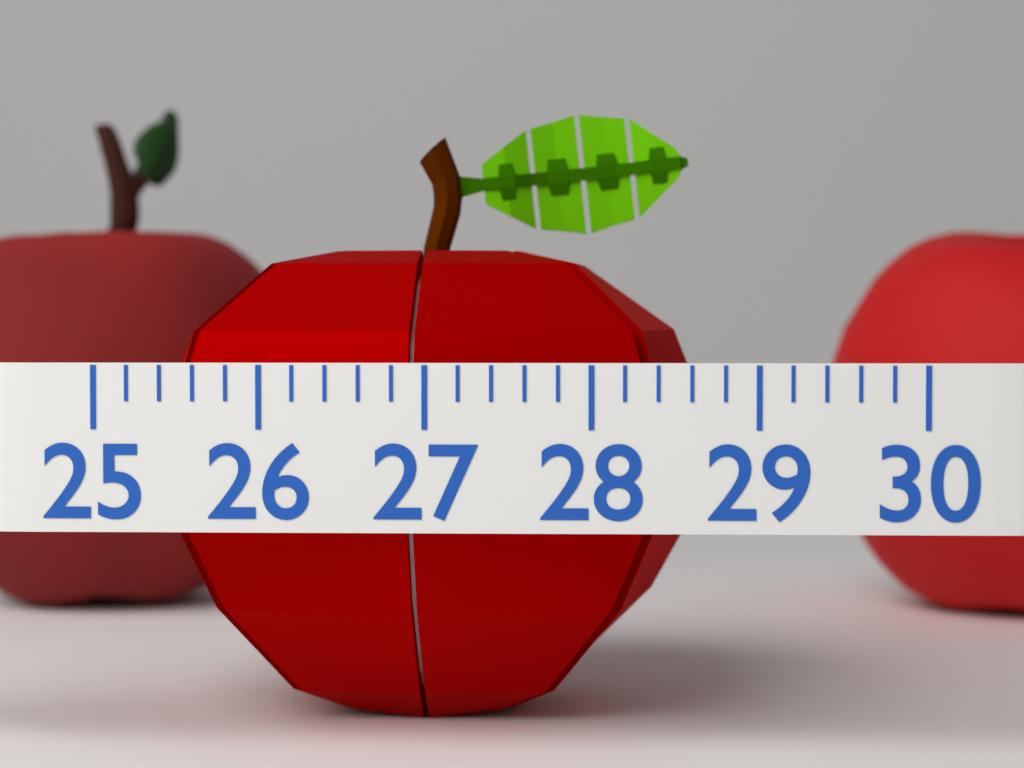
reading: 28.8 (no unit)
